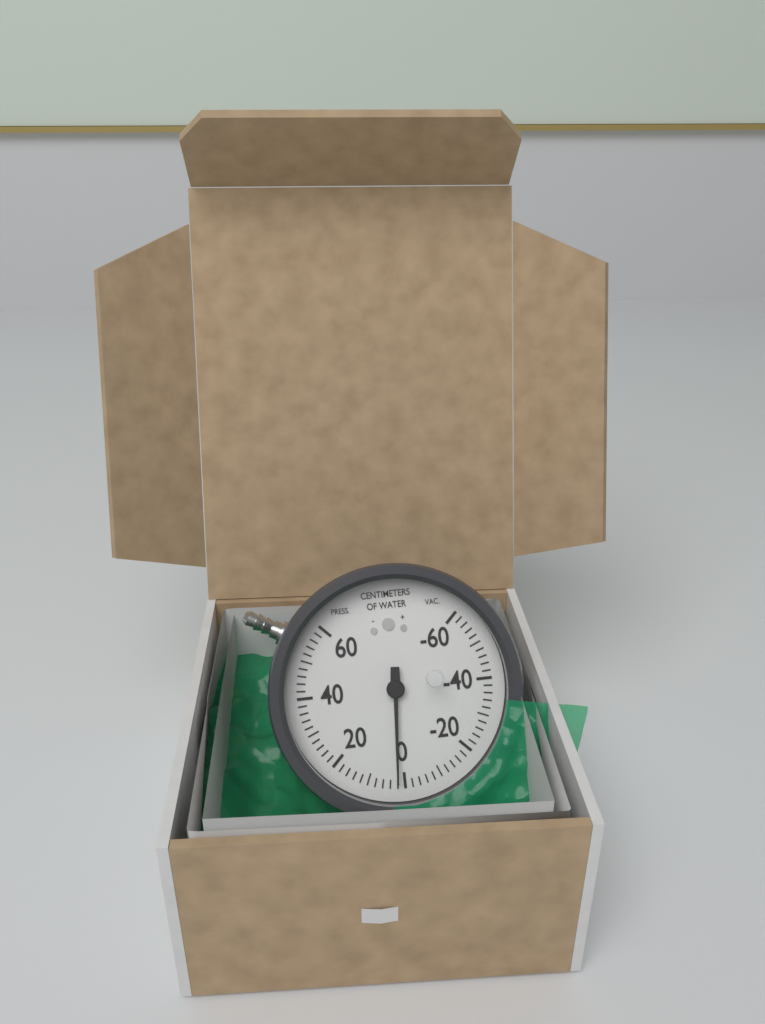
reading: 2 cmH2O
